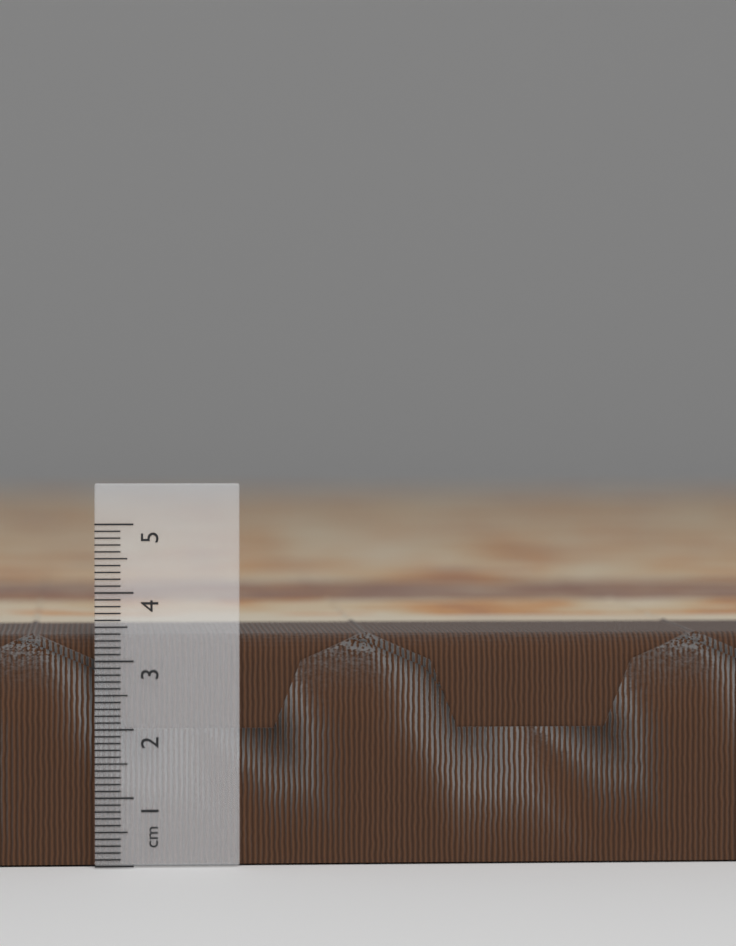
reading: 3.4 cm
